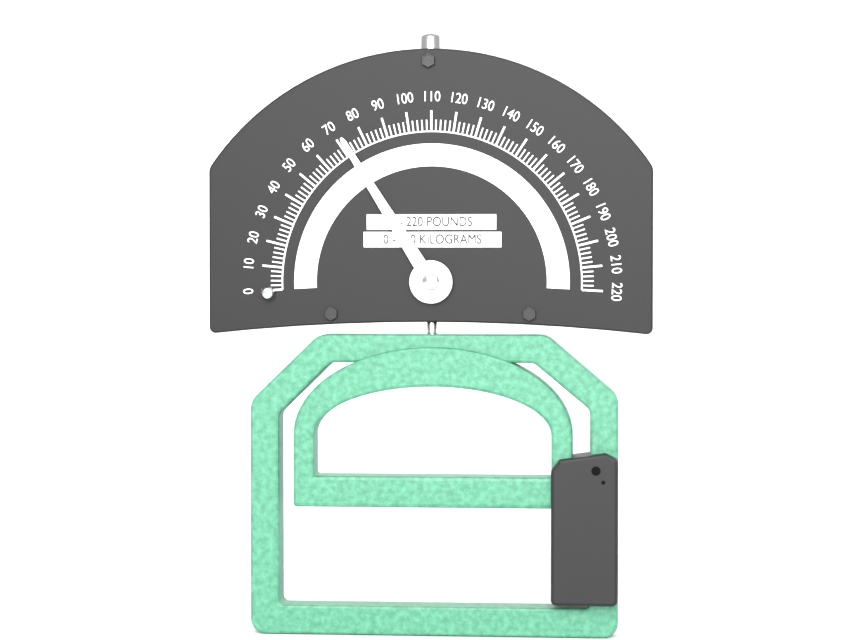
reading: 72 lb
